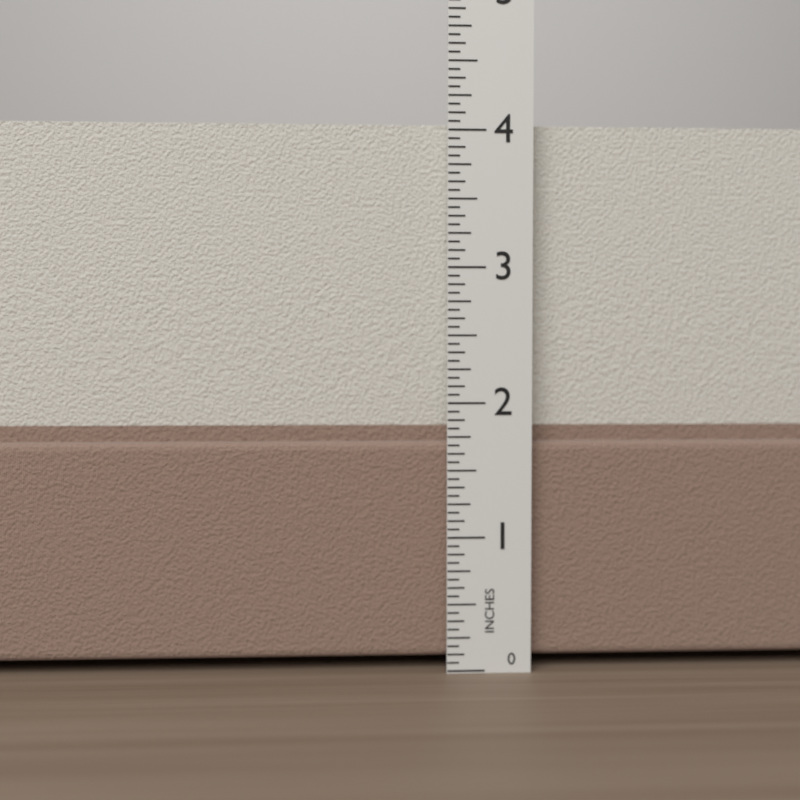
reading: 4.0625 in
